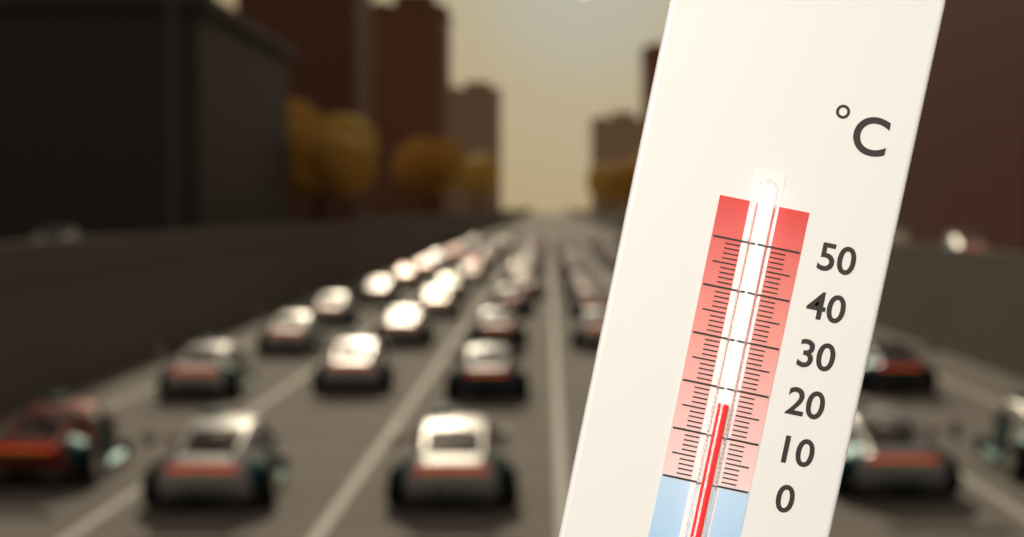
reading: 17 °C
